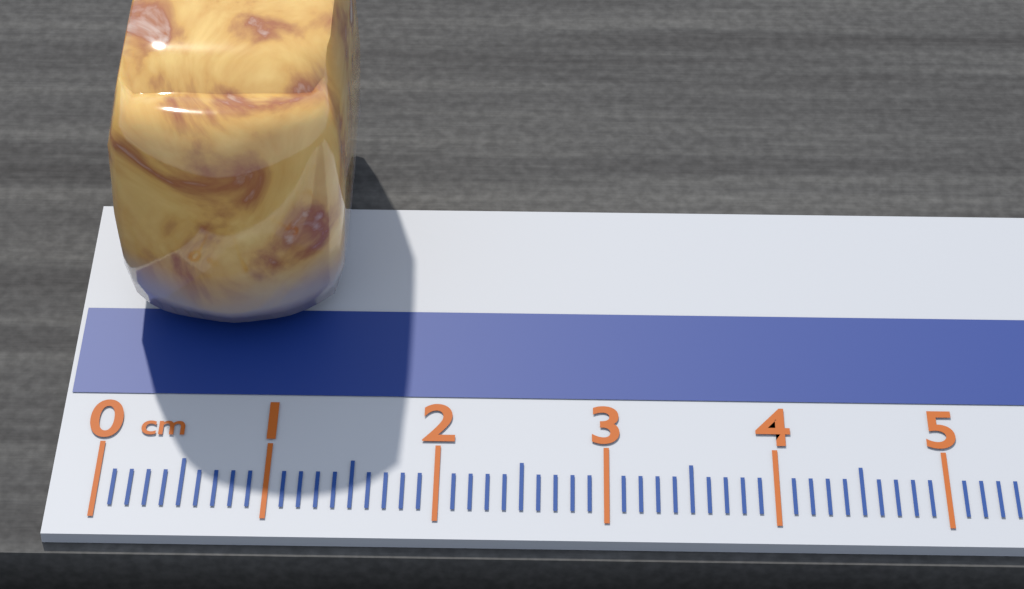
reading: 1.4 cm
